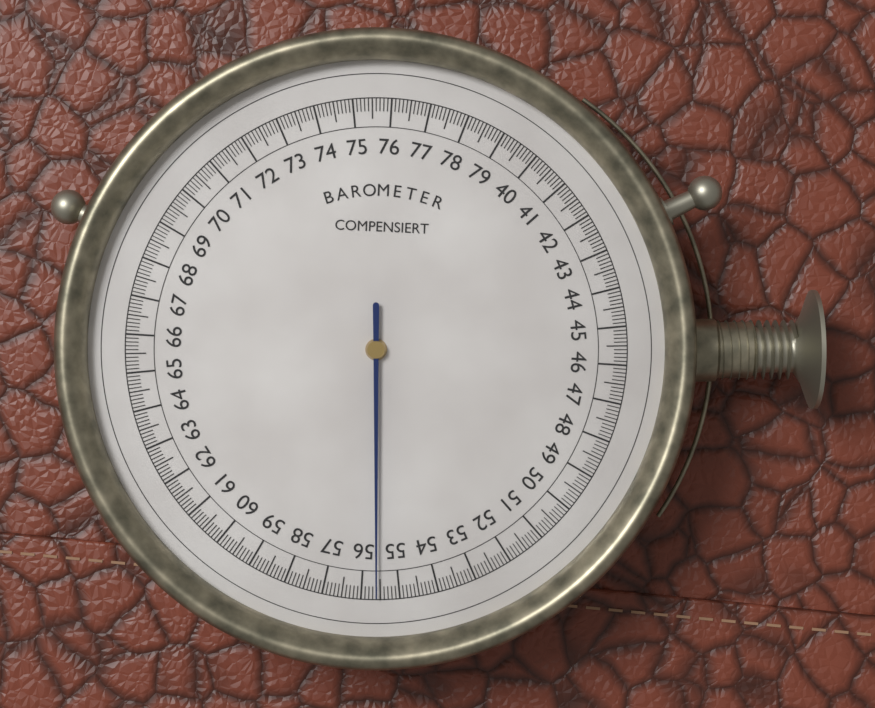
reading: 55.6 (no unit)
